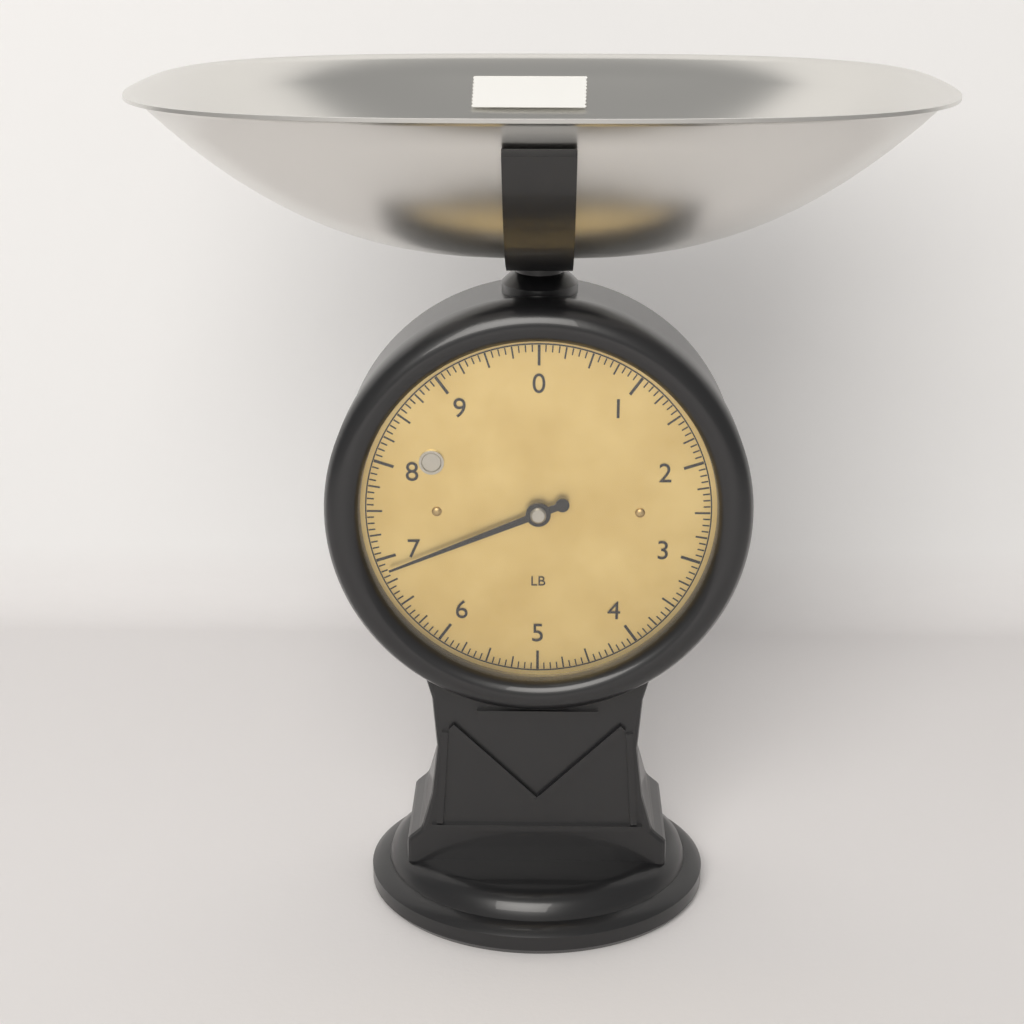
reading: 6.8750 lb
